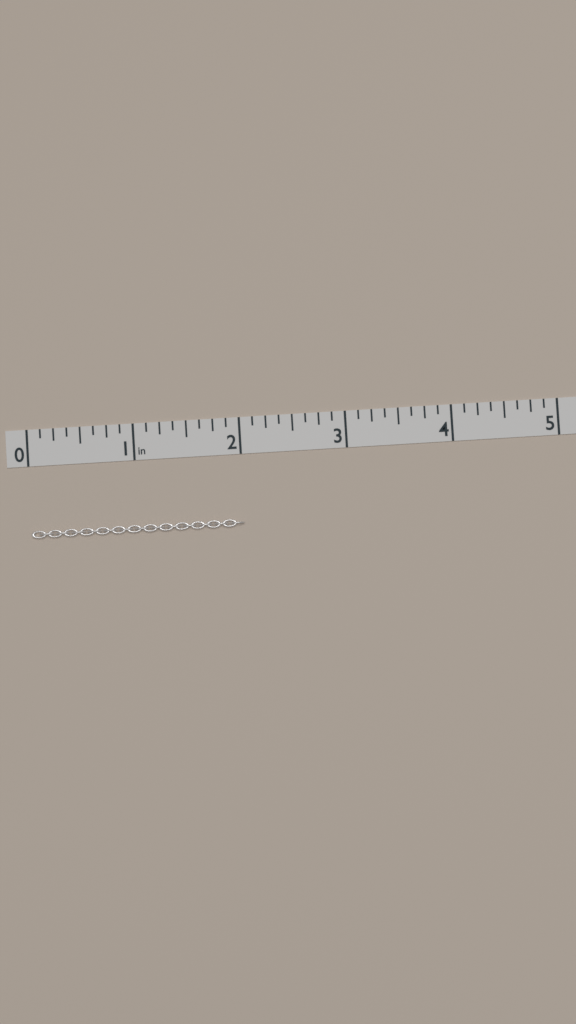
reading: 2.000 in
